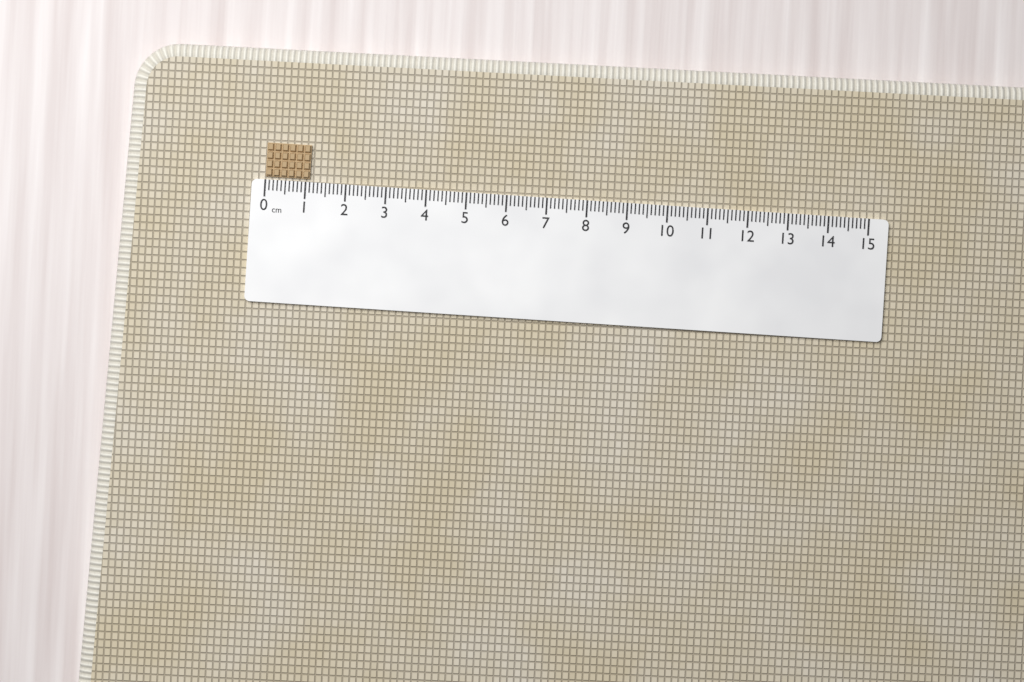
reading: 1.1 cm
